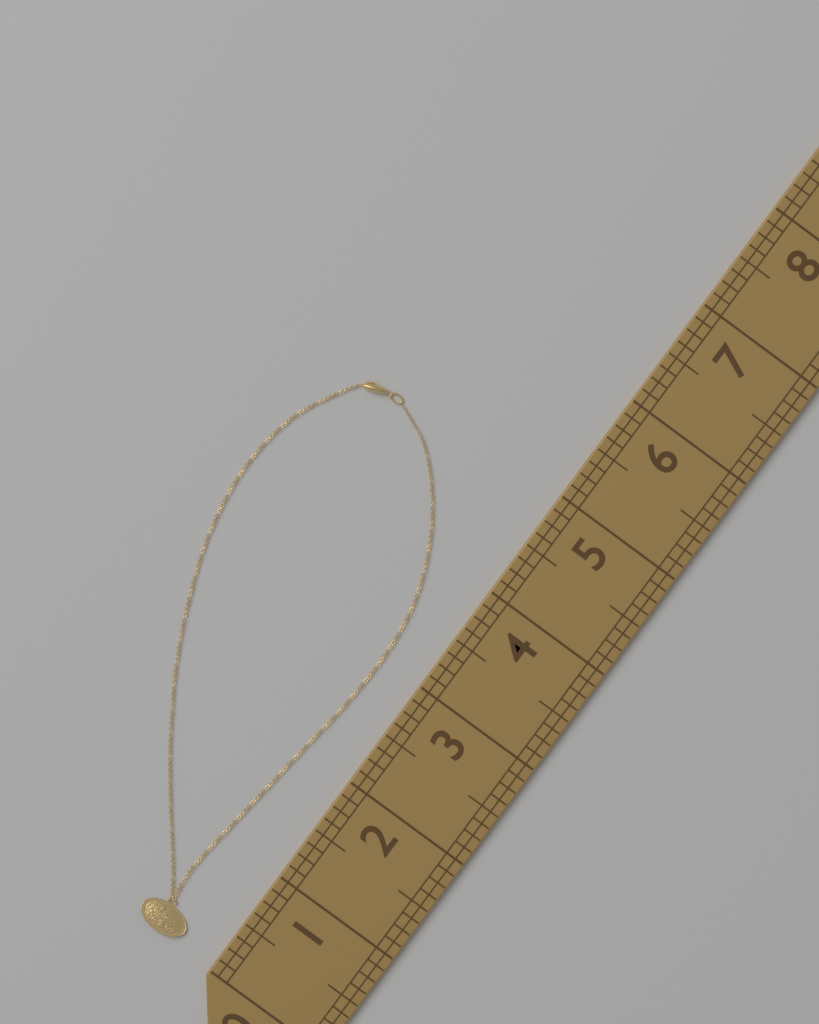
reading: 4.875 (no unit)
